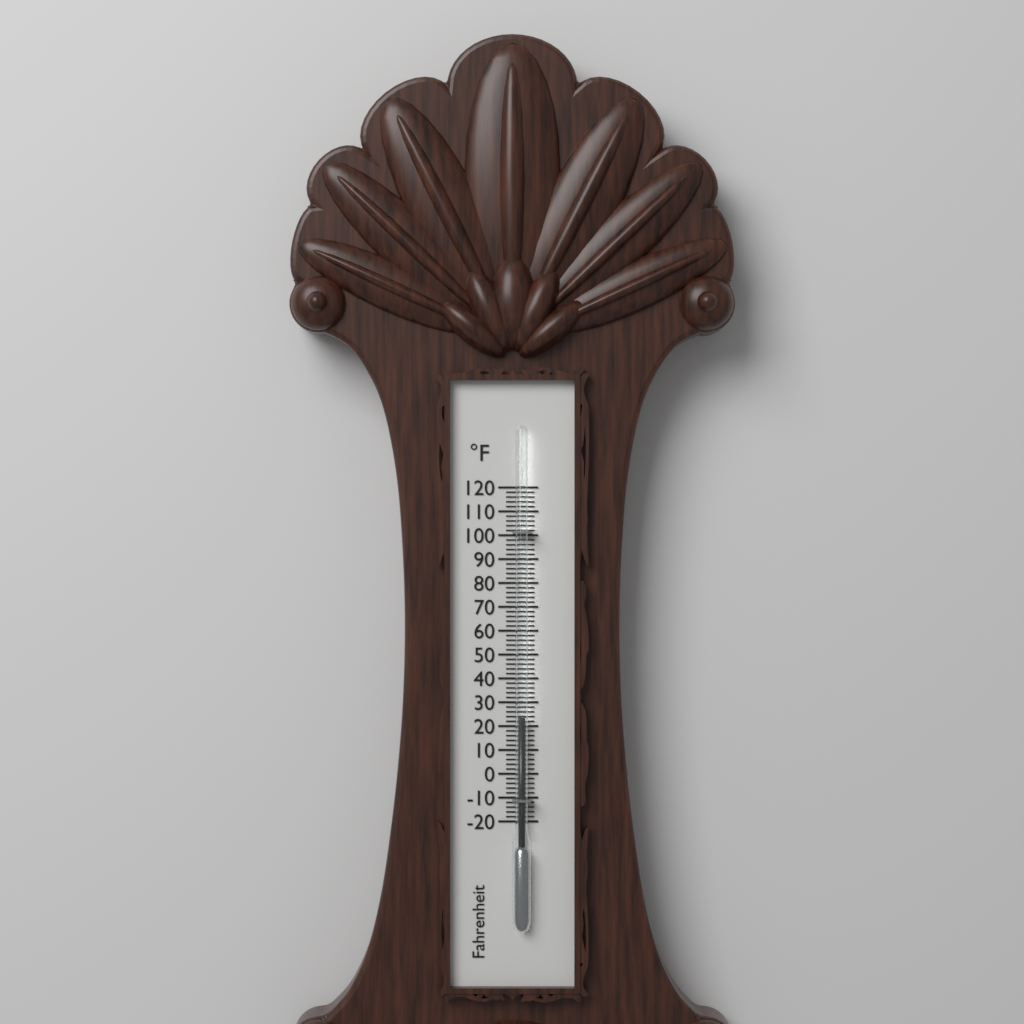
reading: 24 °F
